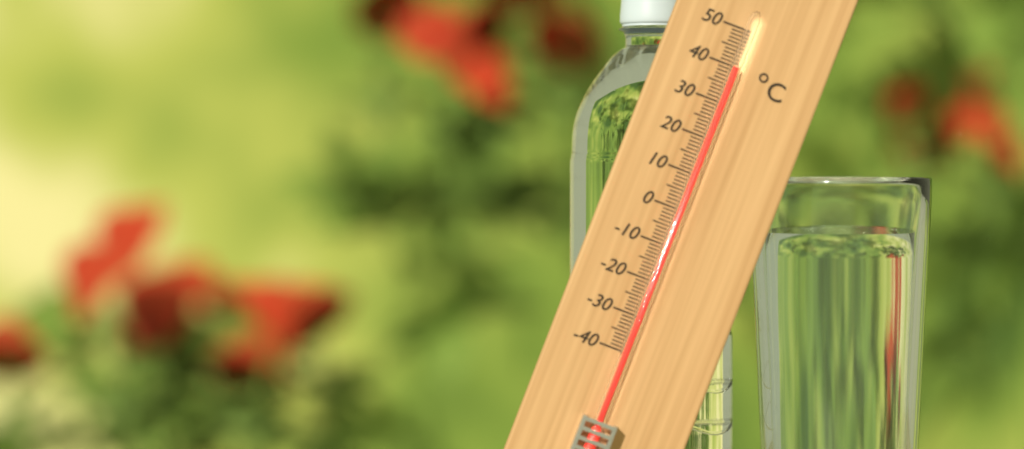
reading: 40 °C
